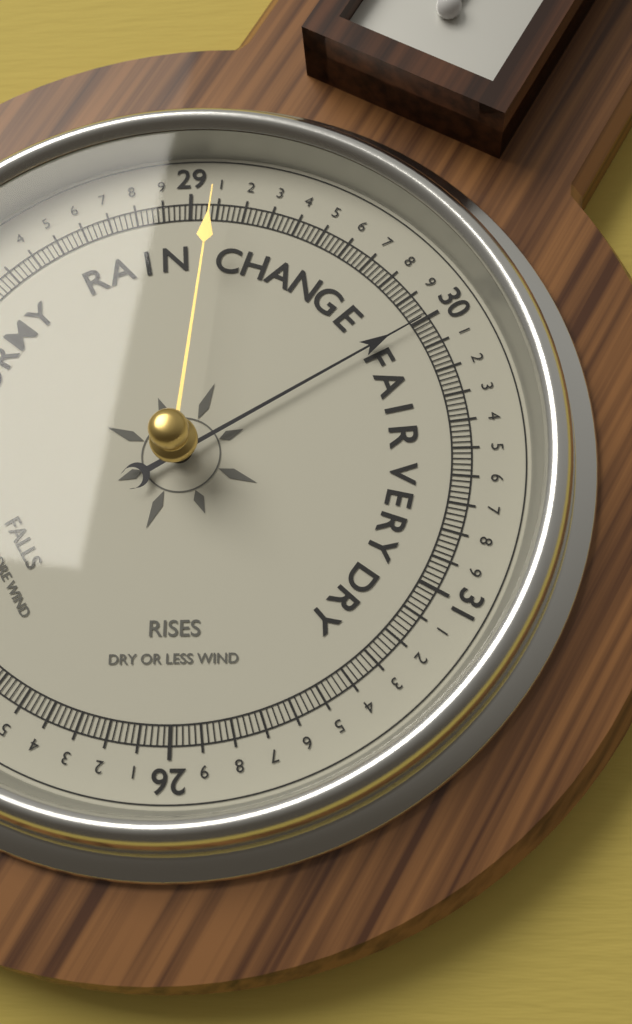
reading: 30.00 (no unit)
